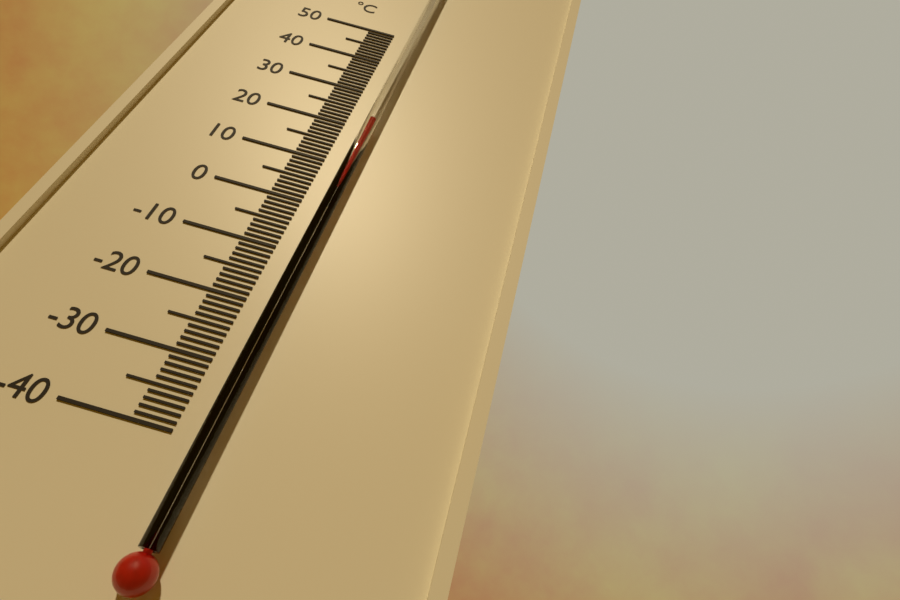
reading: 21 °C
